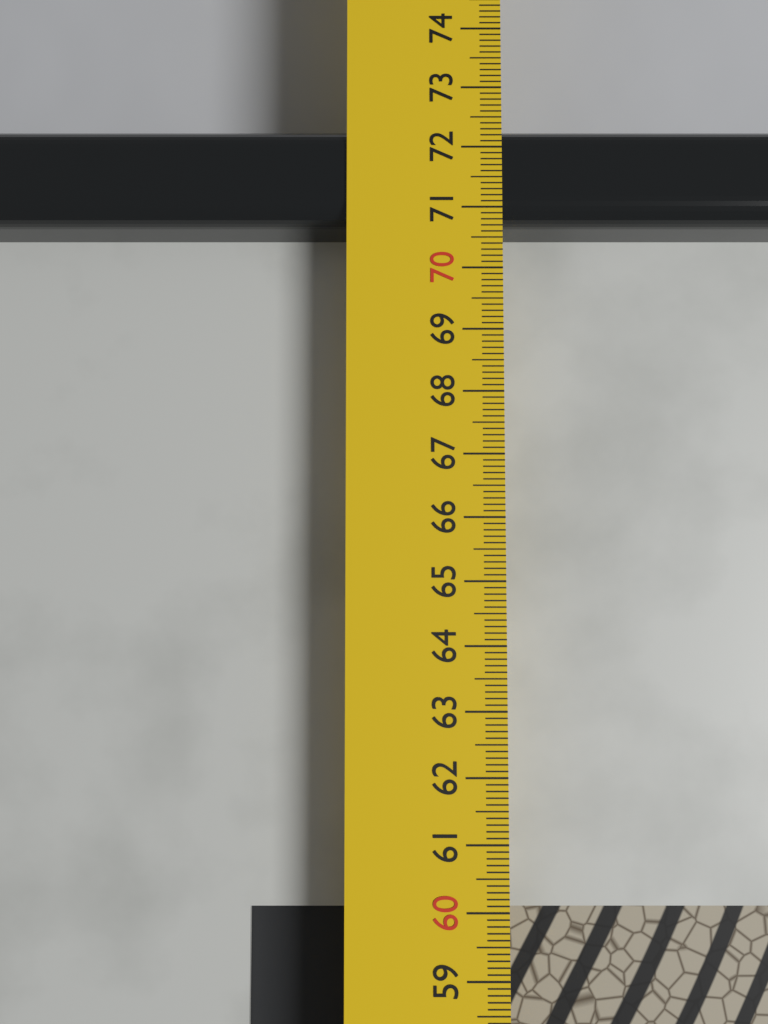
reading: 72.4 cm
